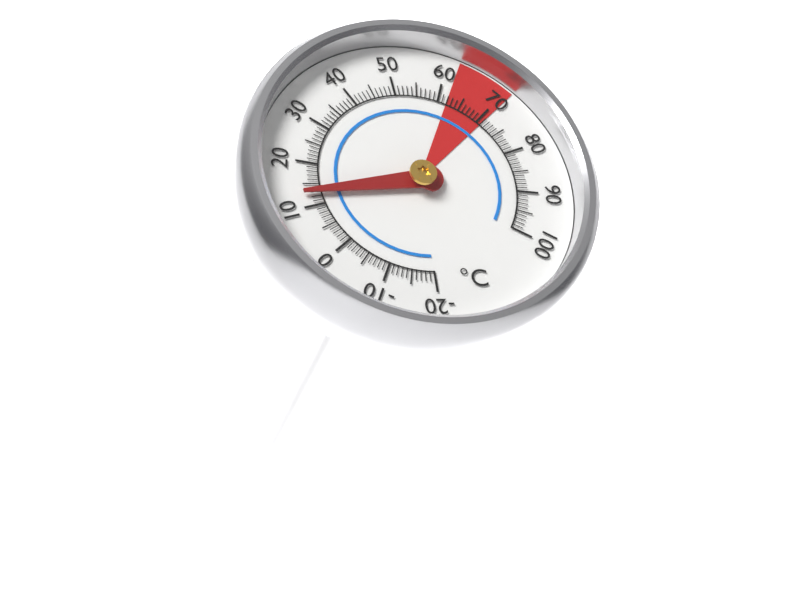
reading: 13 °C
